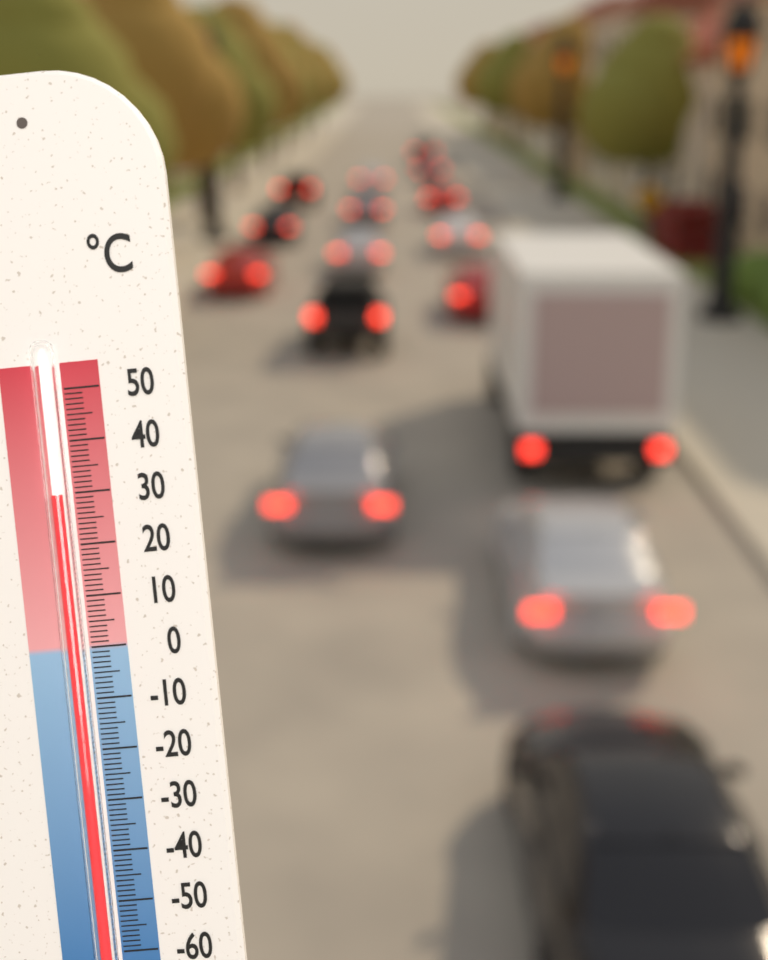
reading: 30 °C
